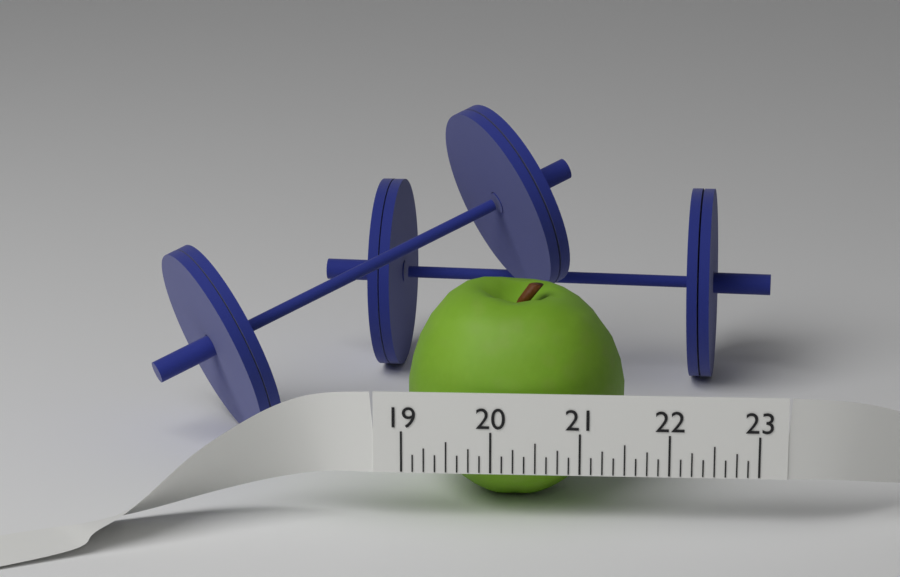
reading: 21.500 (no unit)
